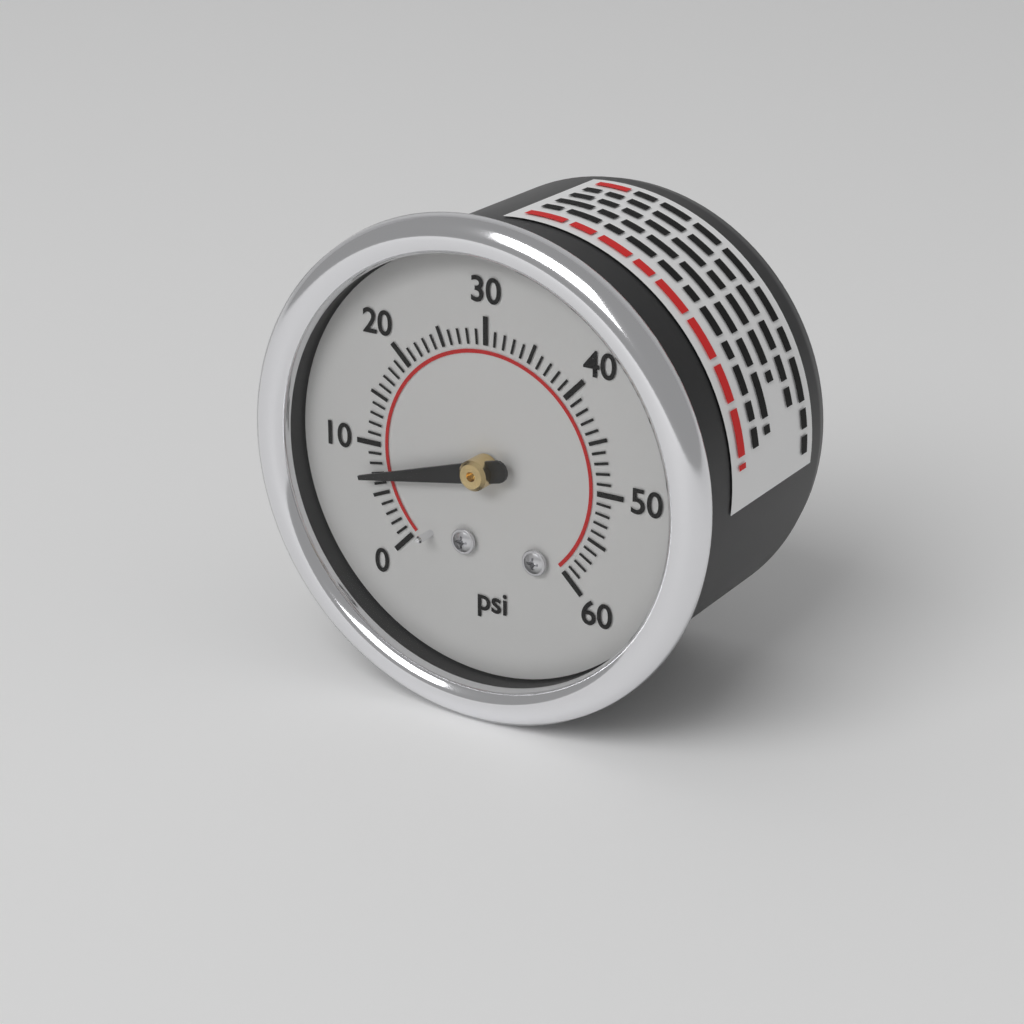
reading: 7 psi
